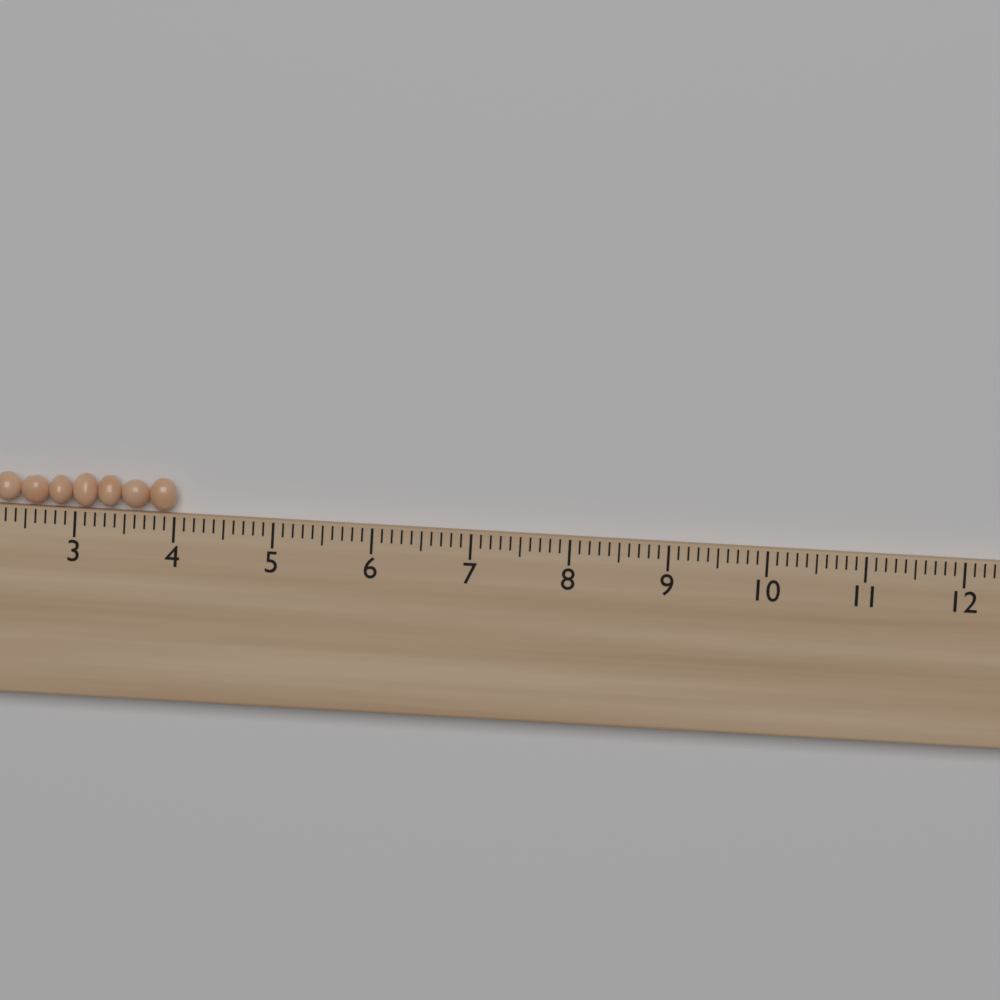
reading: 4.0 cm
